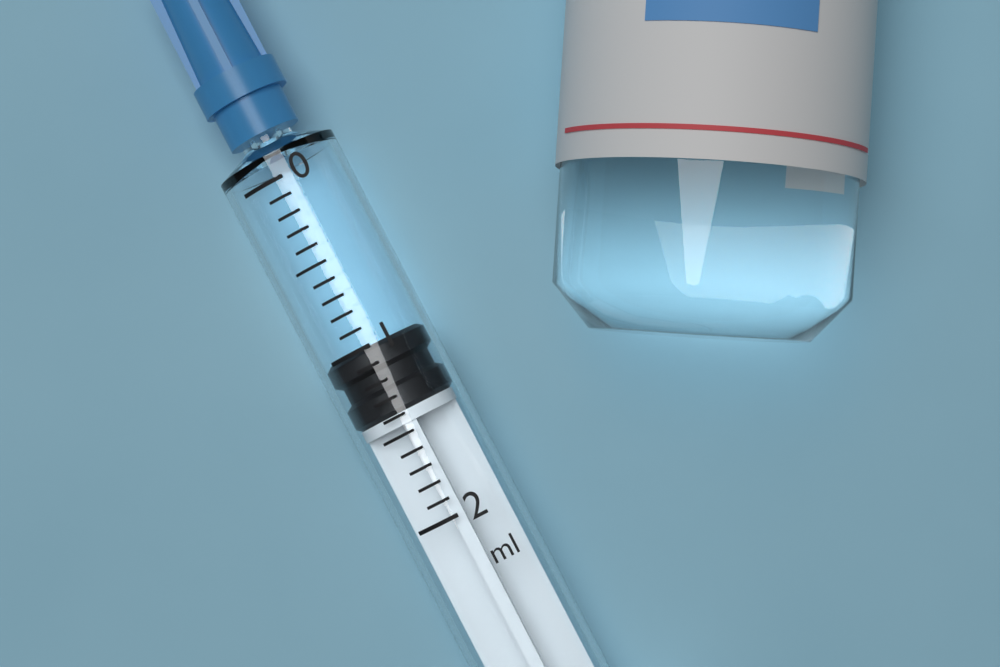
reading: 1.0 ml
